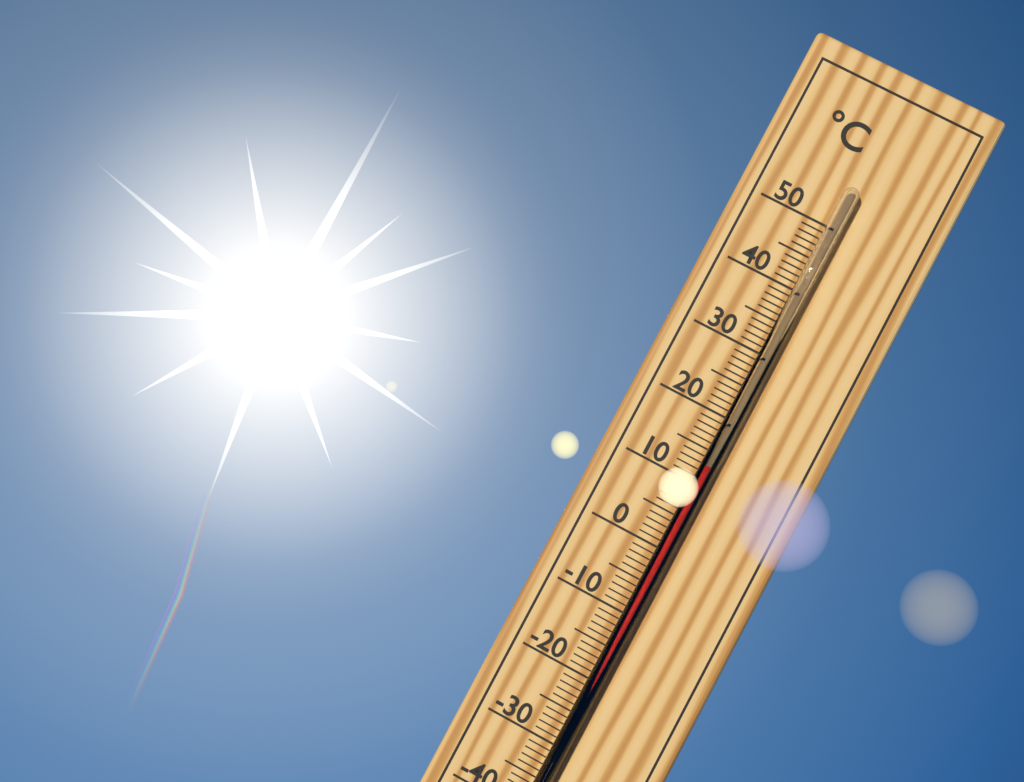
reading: 13 °C
